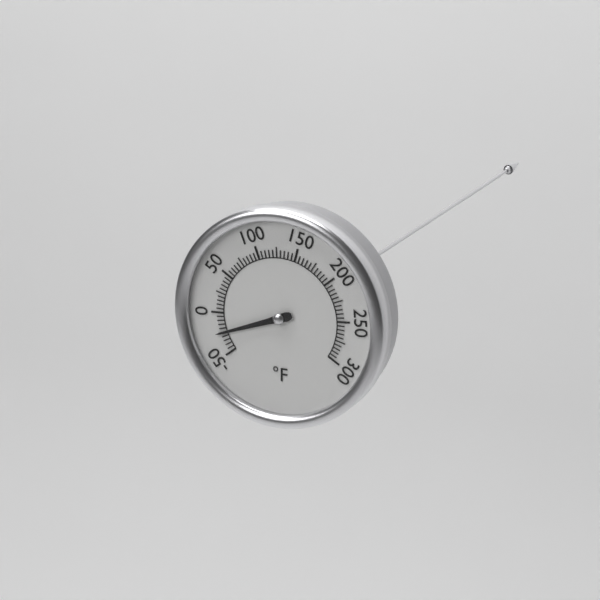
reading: -25 °F
